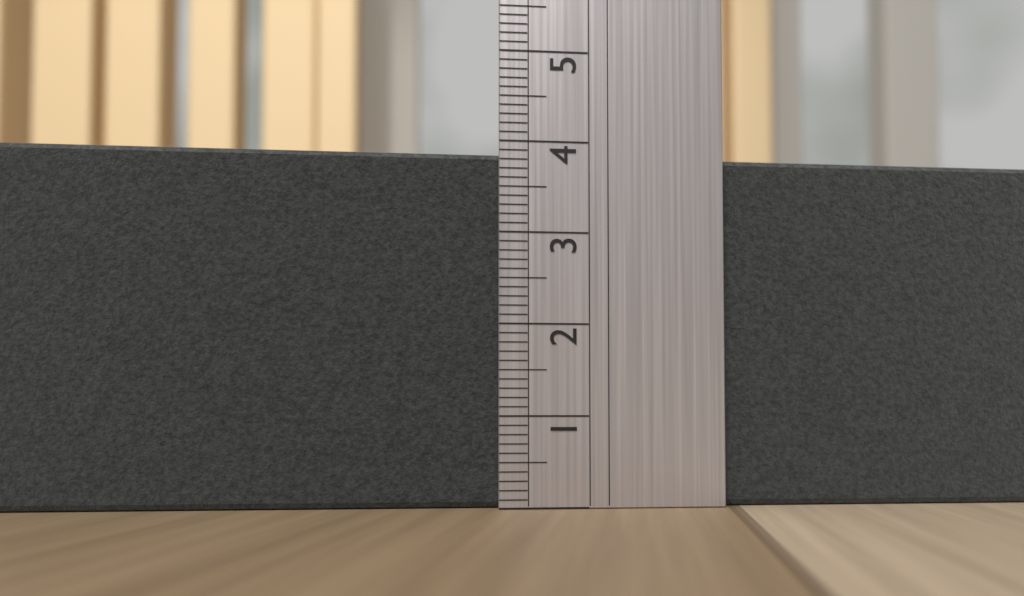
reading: 3.9 (no unit)
